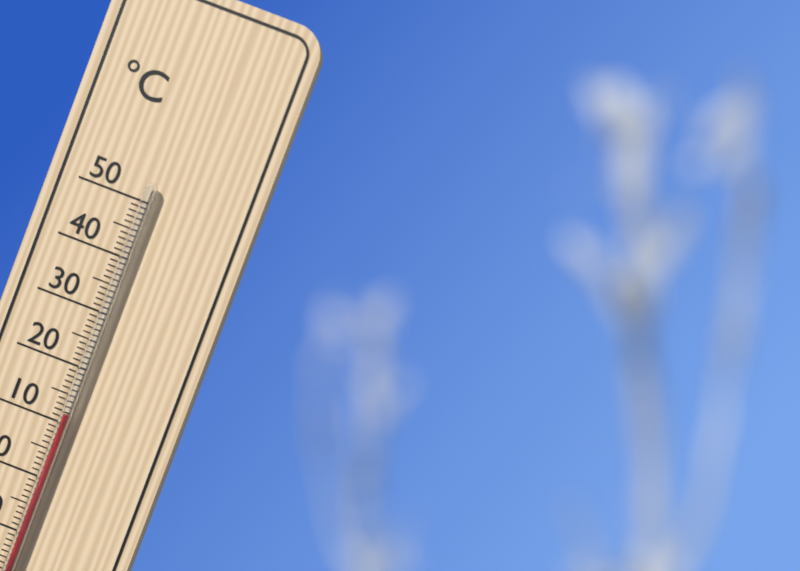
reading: 12 °C
